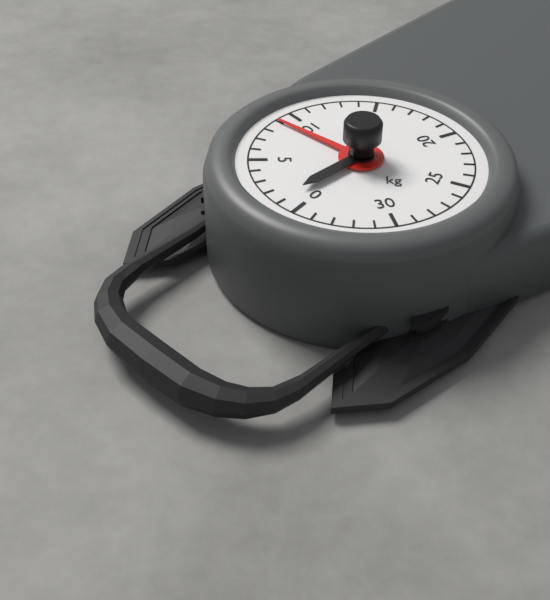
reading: 9 kg
